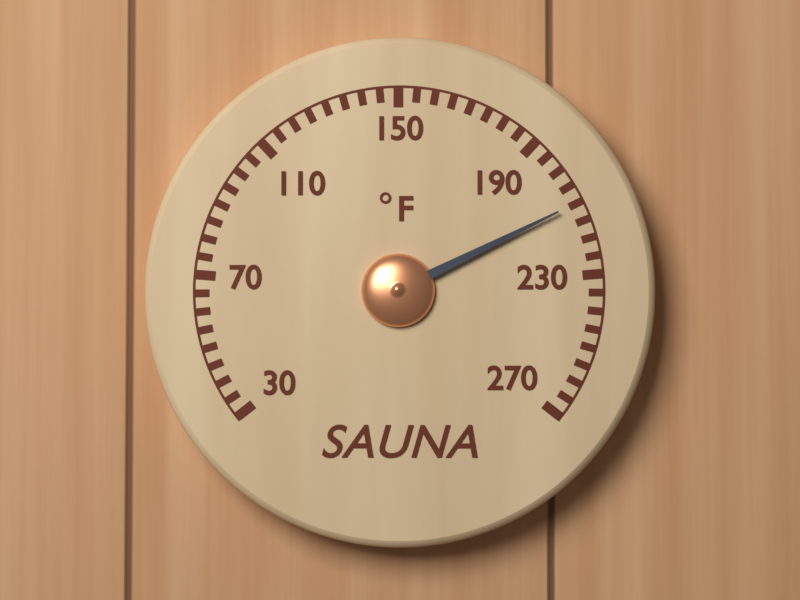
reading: 210 °F
